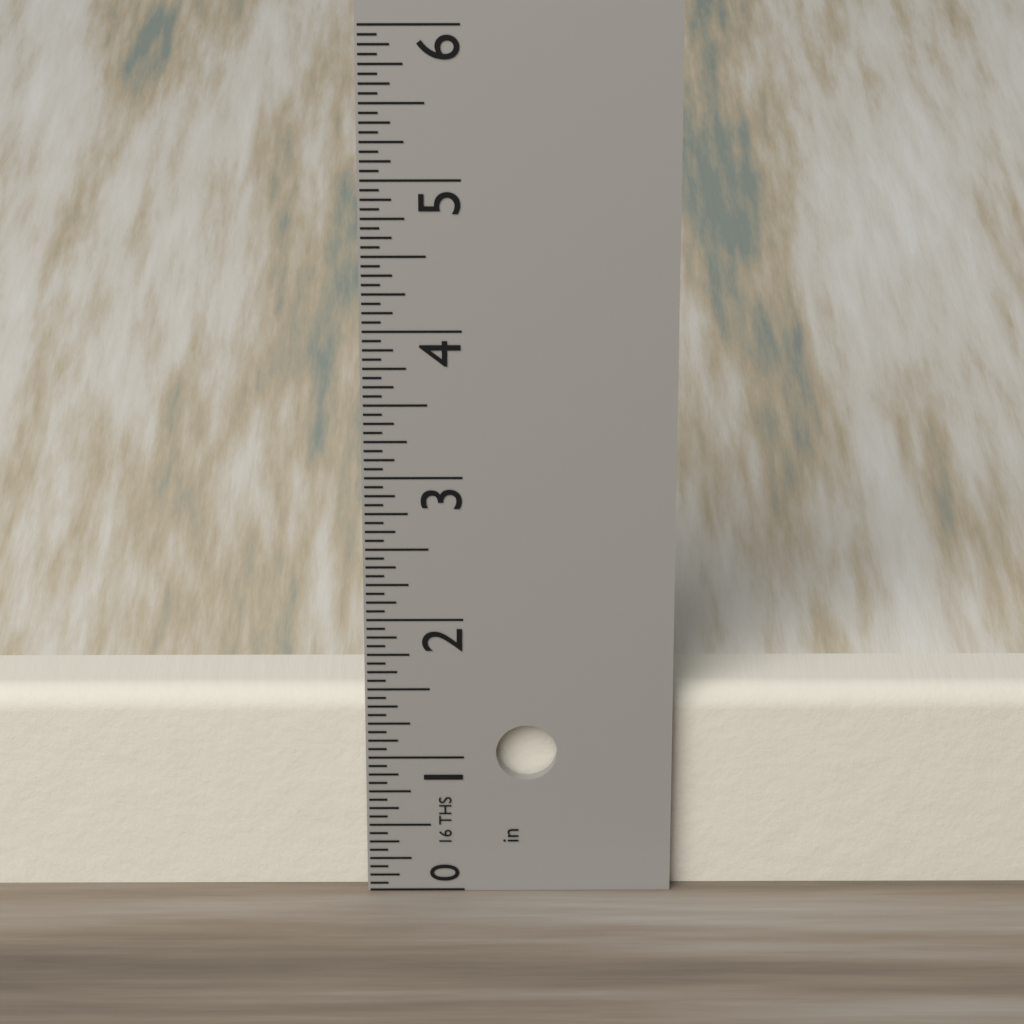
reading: 1.4375 in
